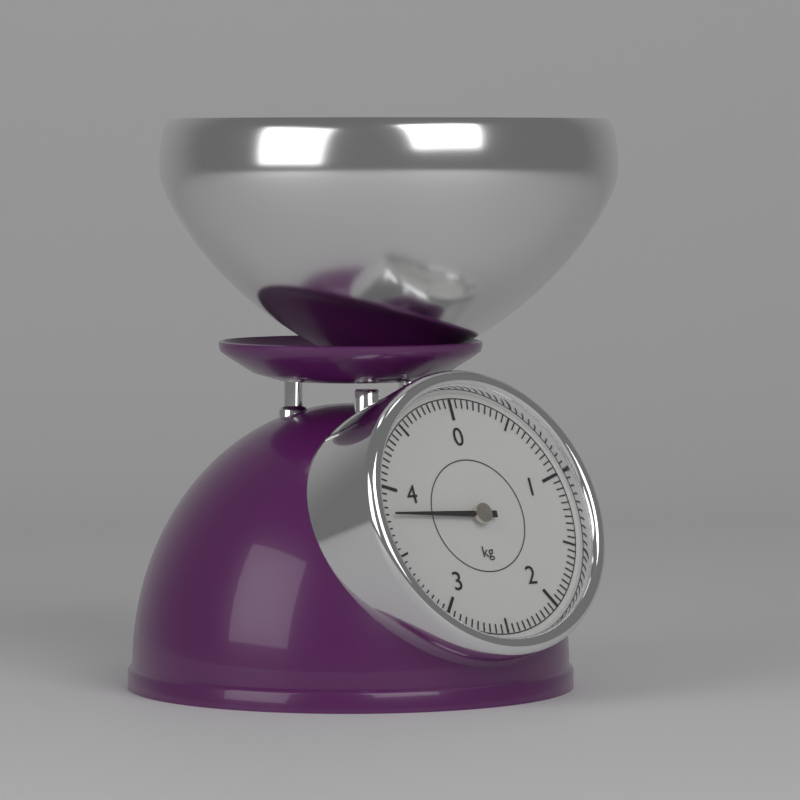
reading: 3.80 kg
